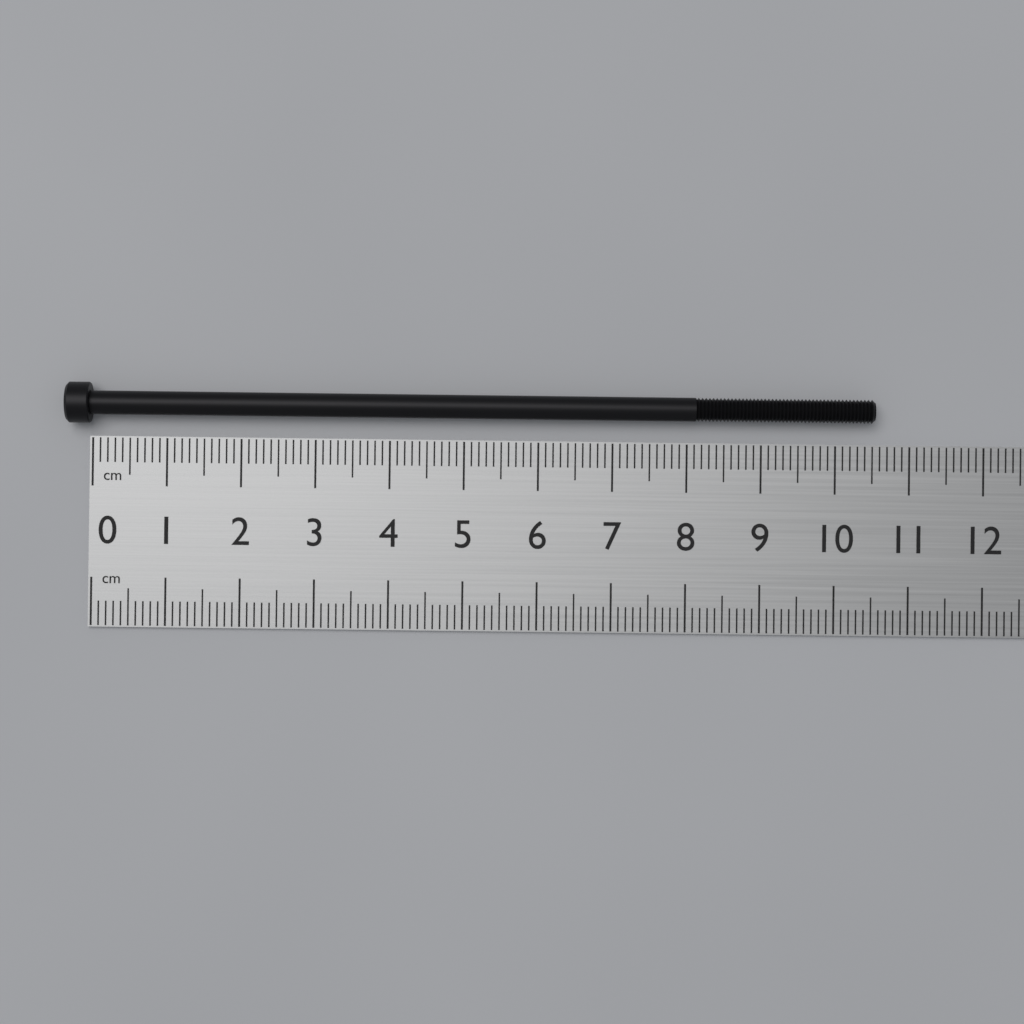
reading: 10.5 cm
